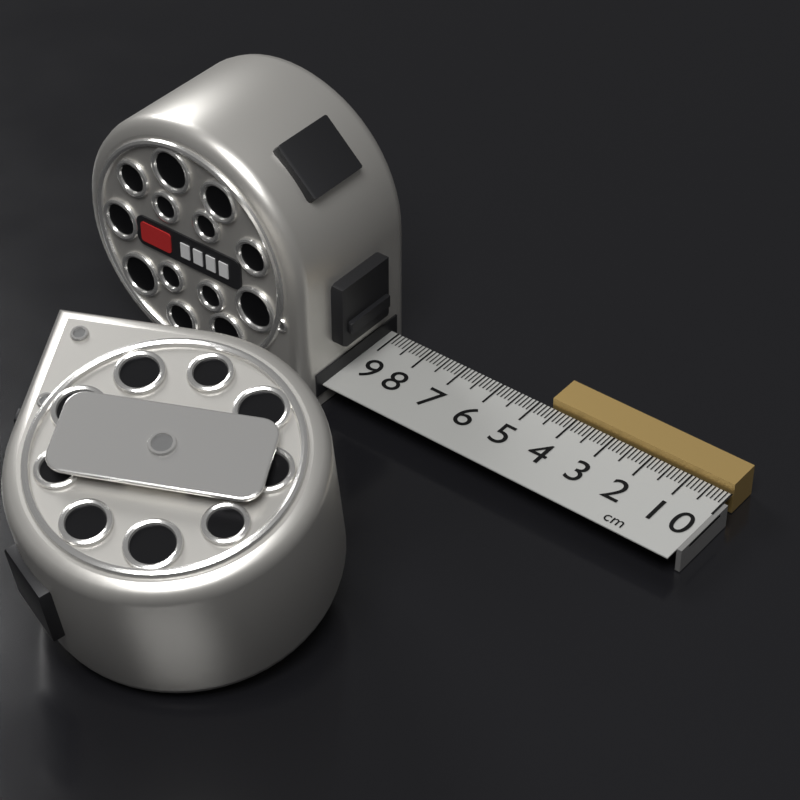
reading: 4.7 cm
